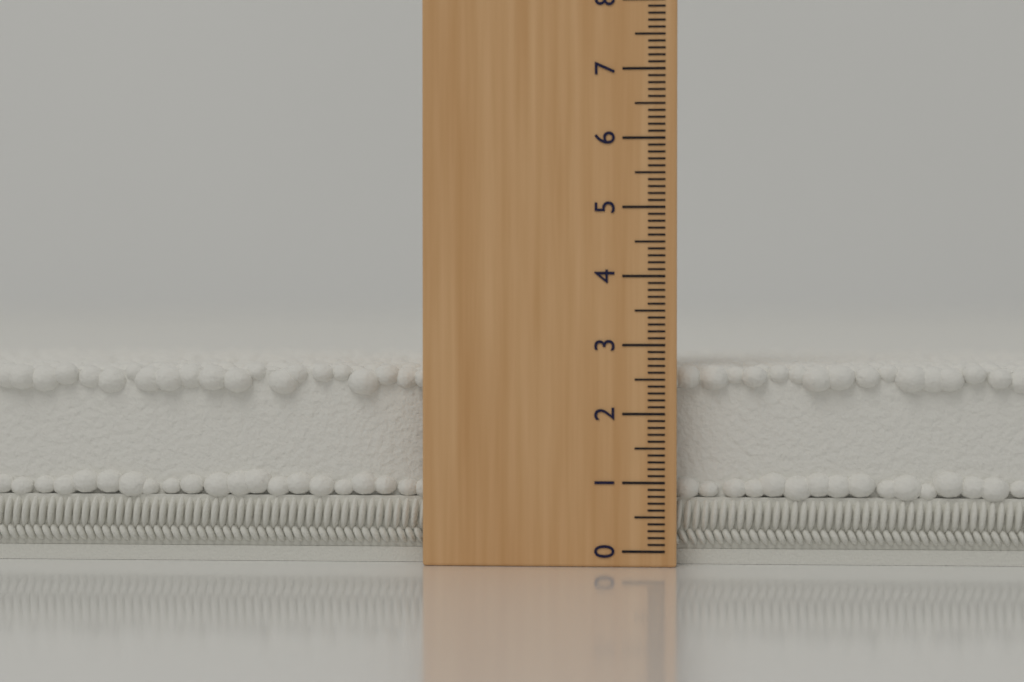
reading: 2.7 (no unit)
